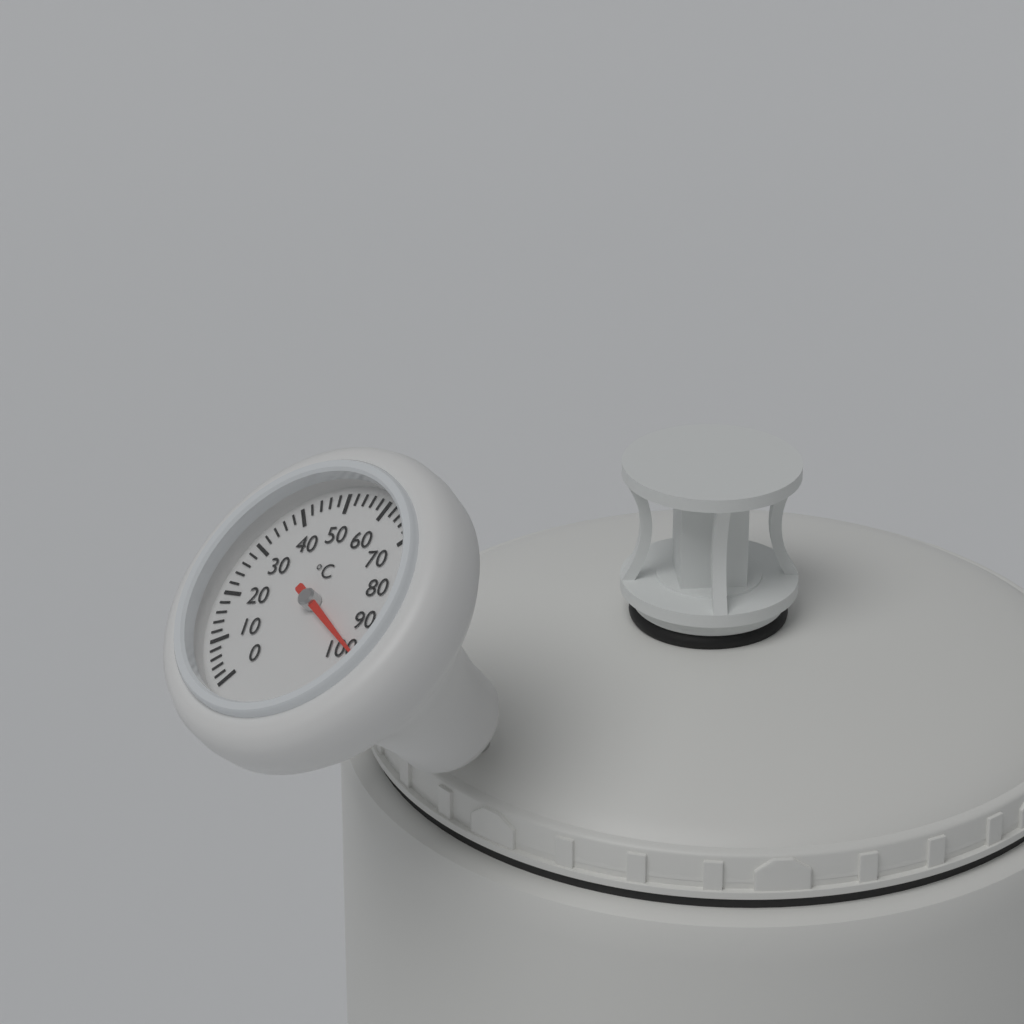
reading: 98 °C
